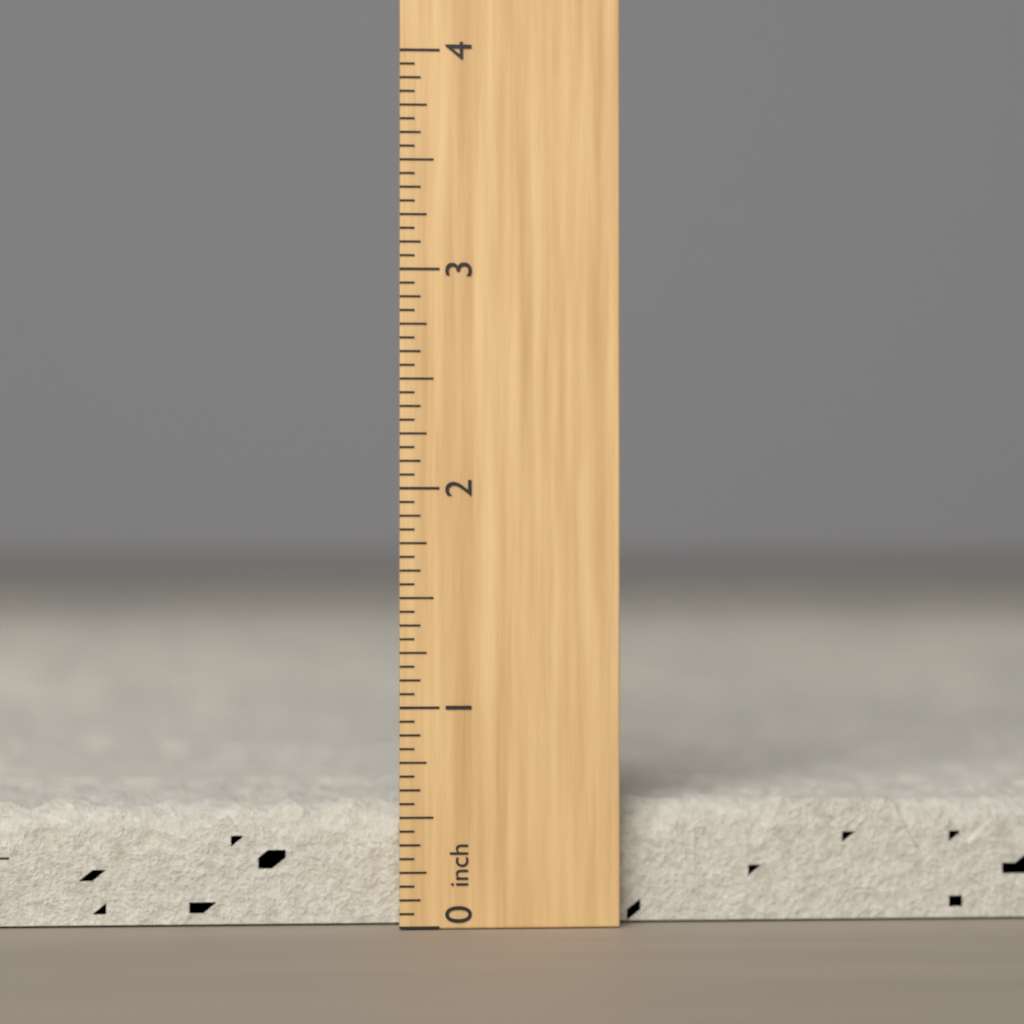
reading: 0.5625 inch
